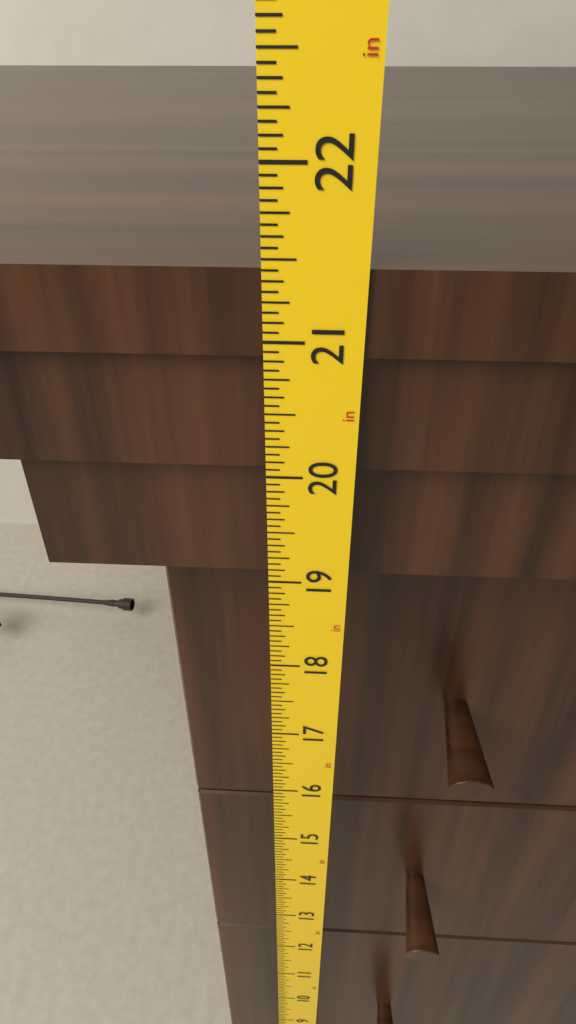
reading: 21.4375 in
